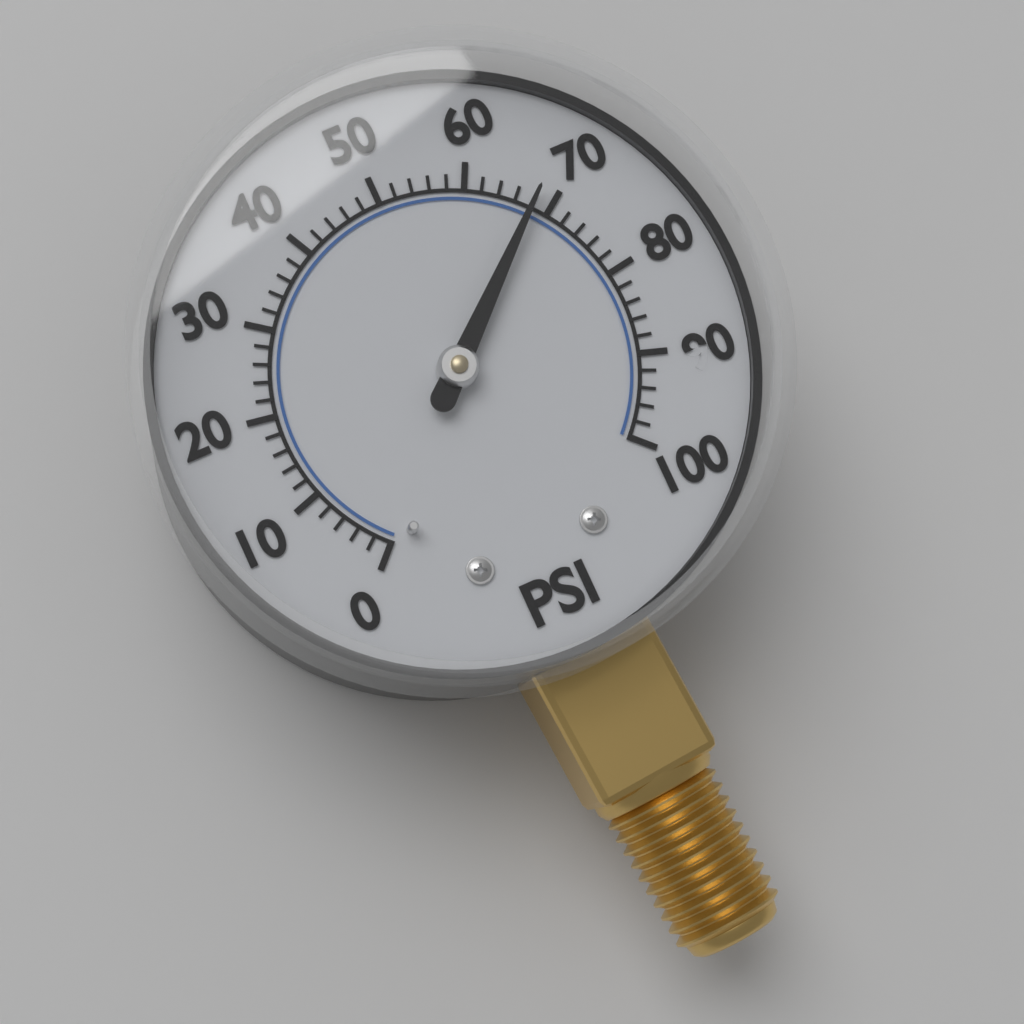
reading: 68 psi
